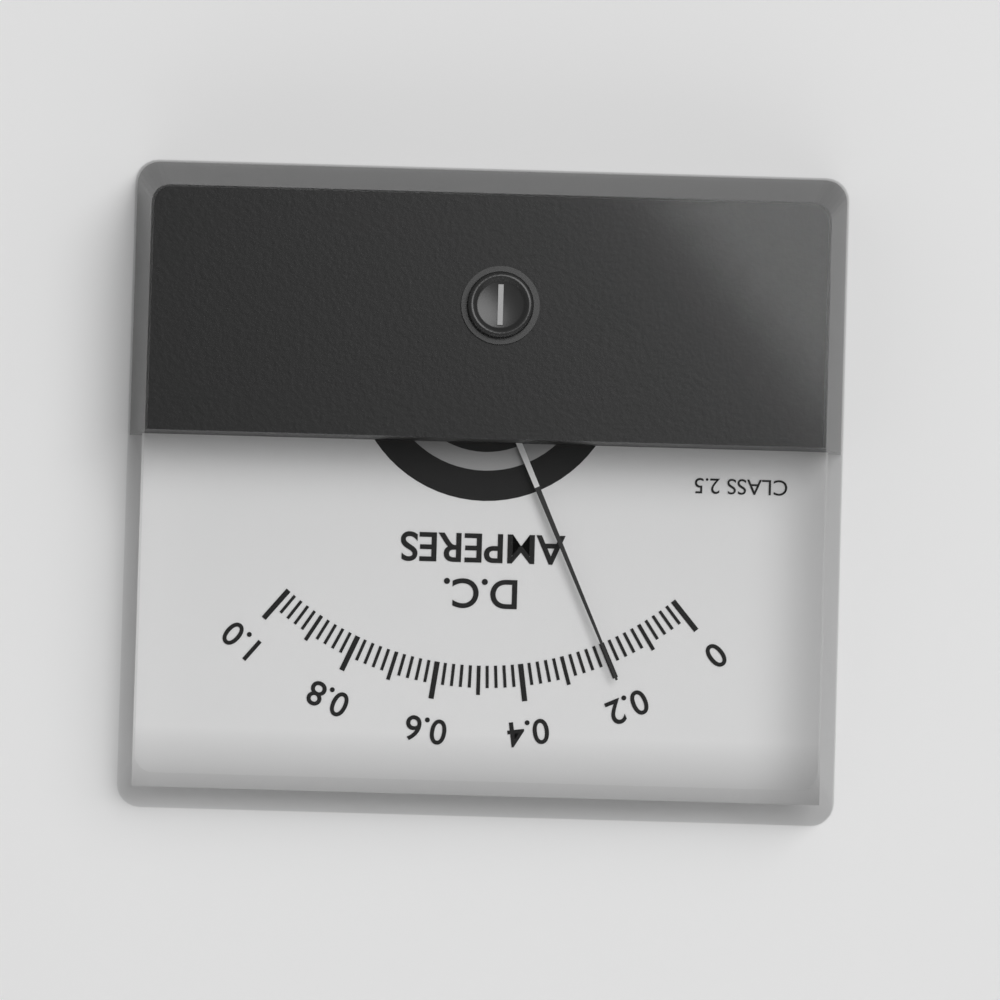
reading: 0.20 A
